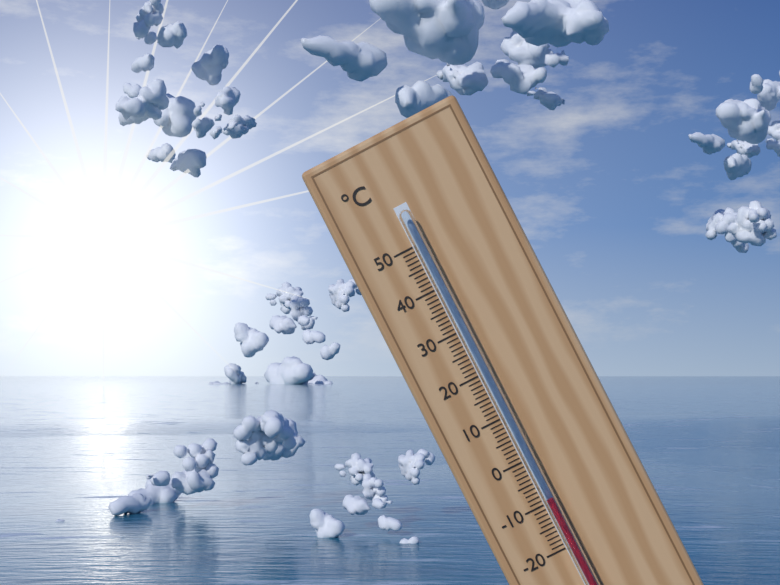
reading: -9 °C
